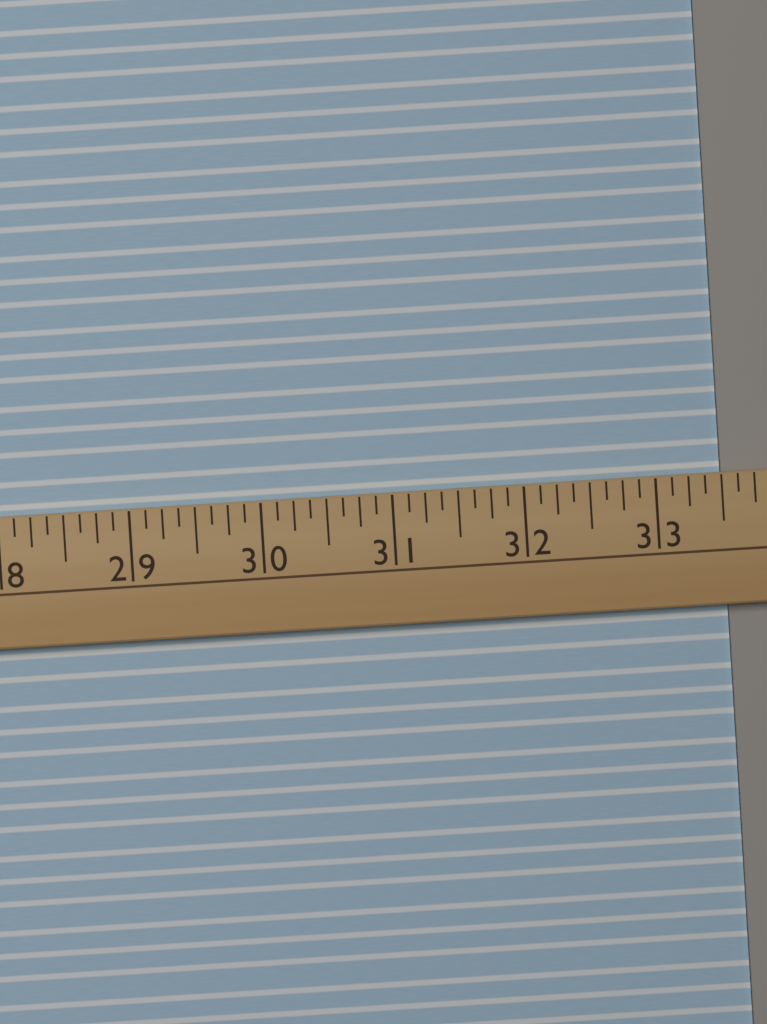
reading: 33.500 (no unit)
